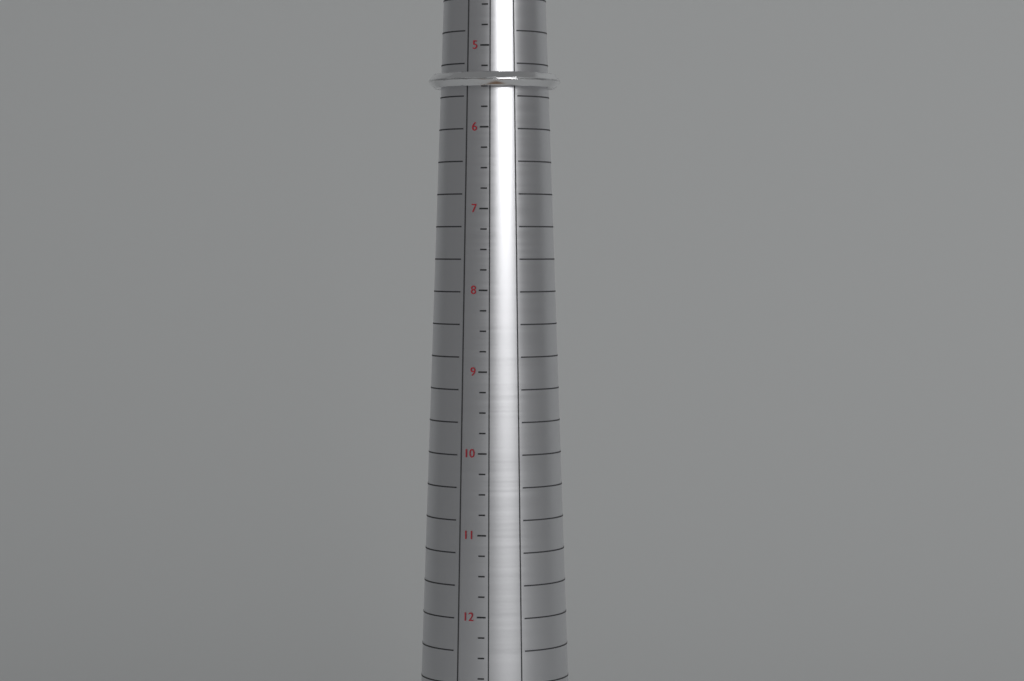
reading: 5.50 (no unit)
